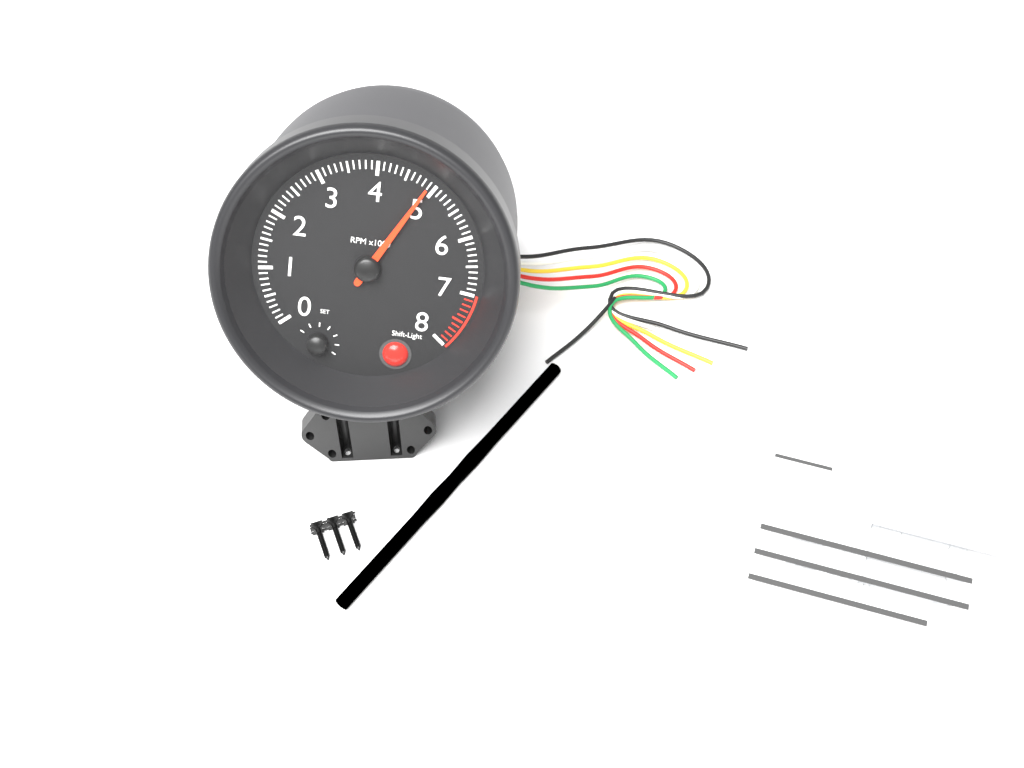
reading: 4900 RPM
